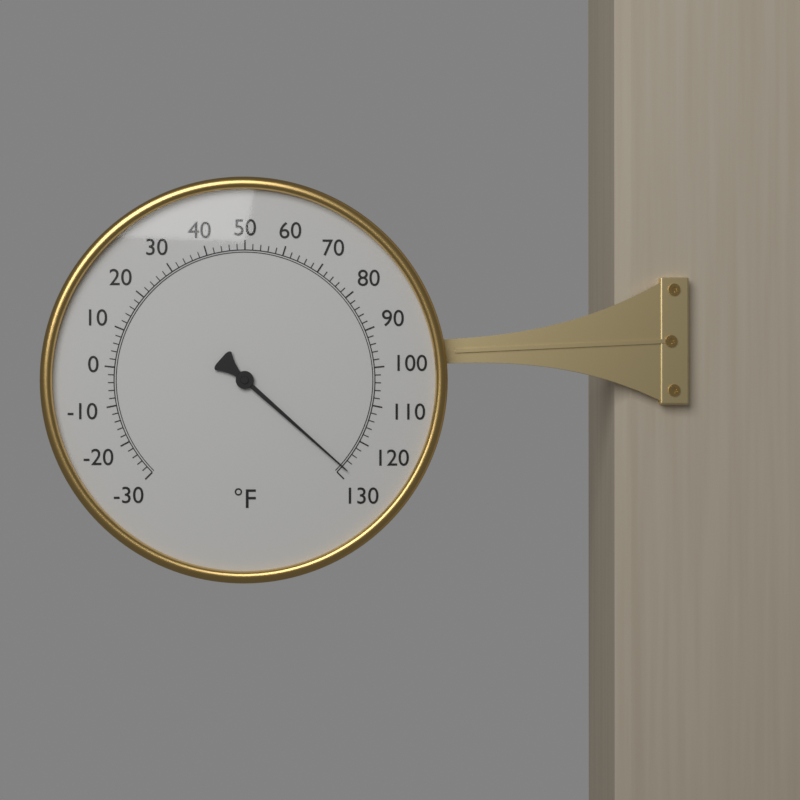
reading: 128 °F
